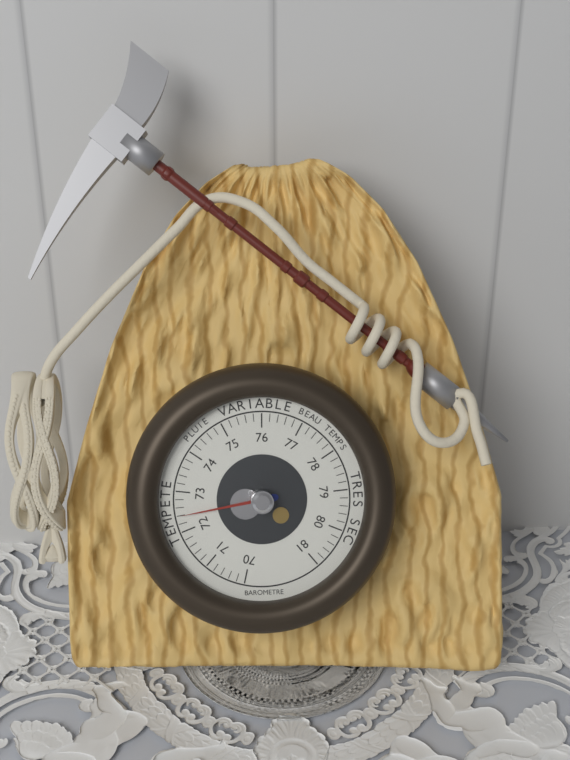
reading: 72.4 (no unit)
